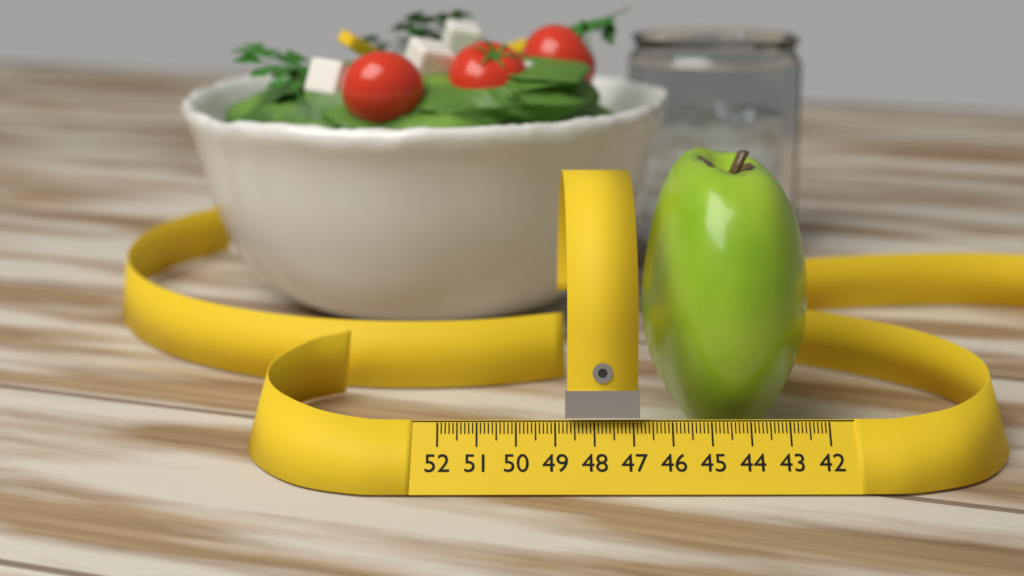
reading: 46.5 (no unit)
